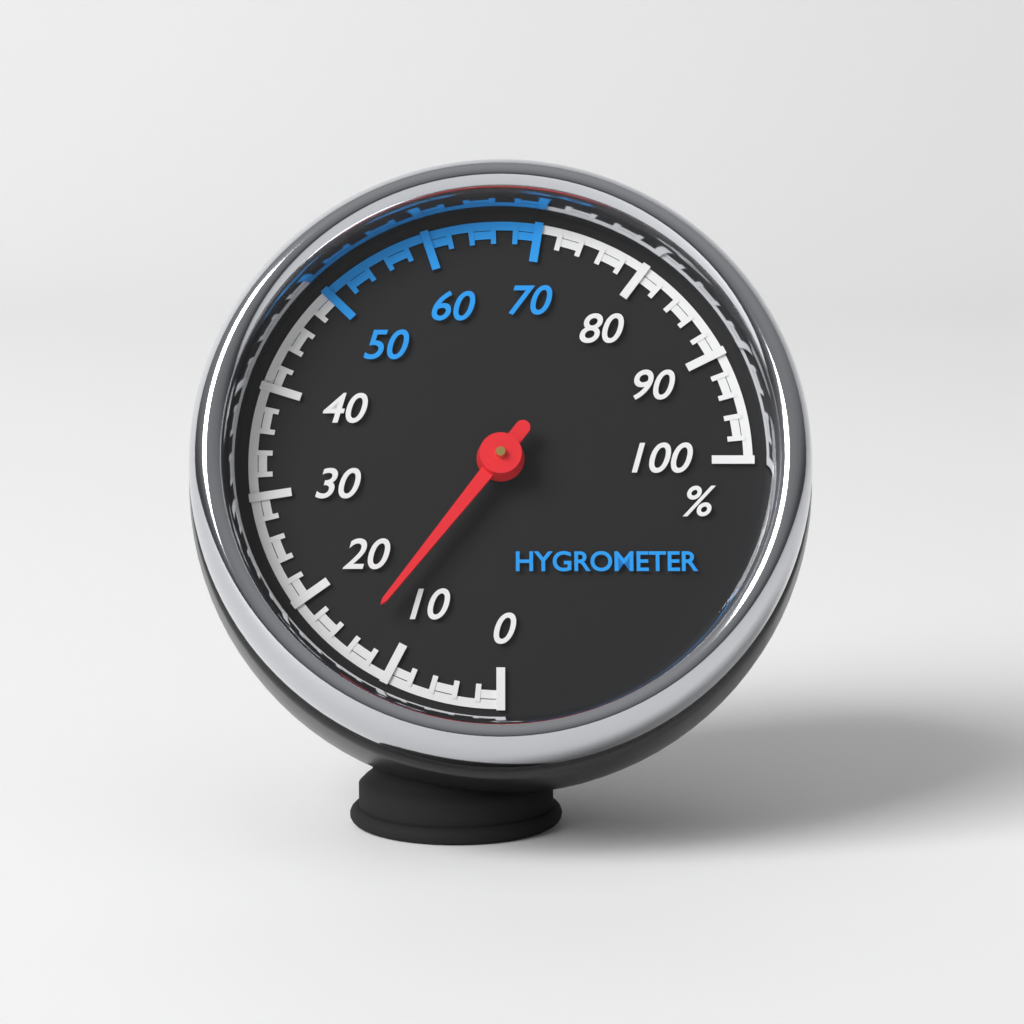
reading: 14 %
